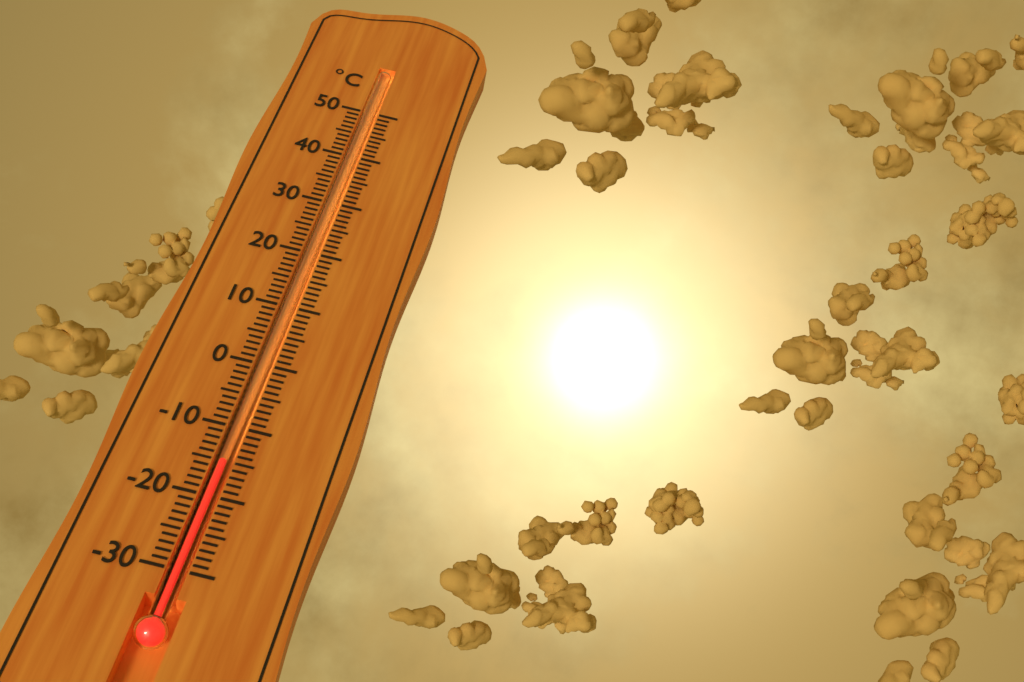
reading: -15 °C
